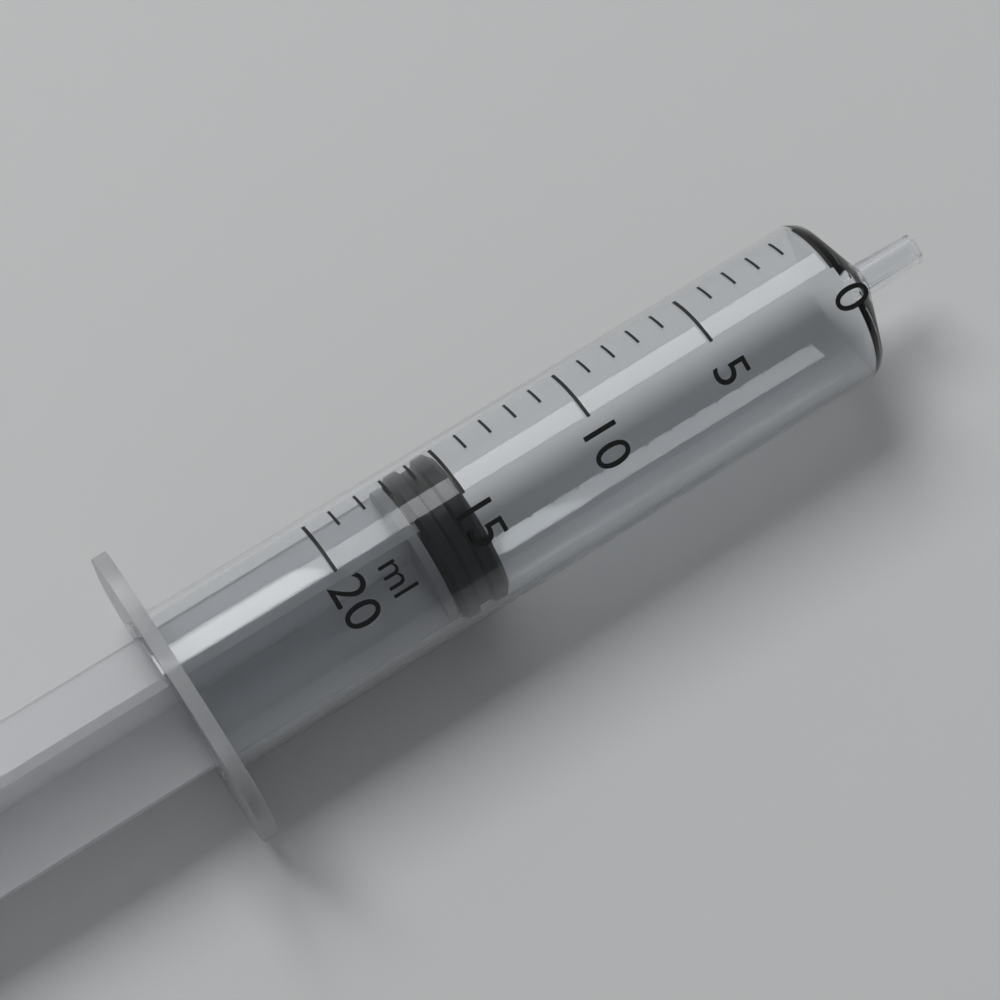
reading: 15 ml
